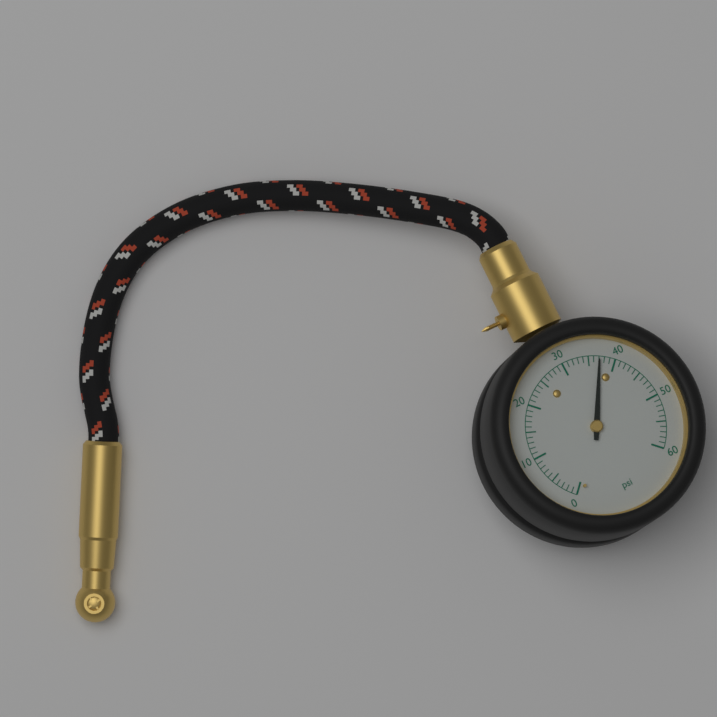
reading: 37 psi
